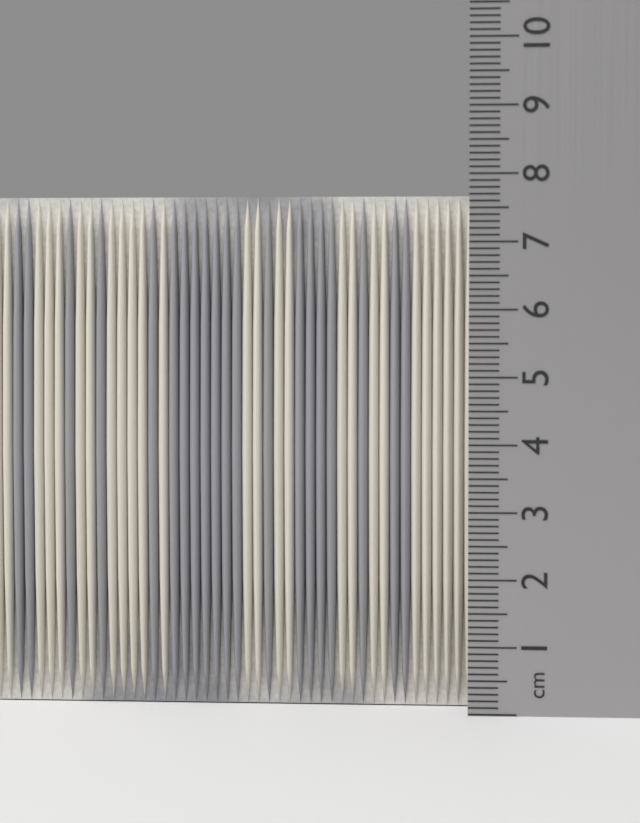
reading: 7.7 cm
